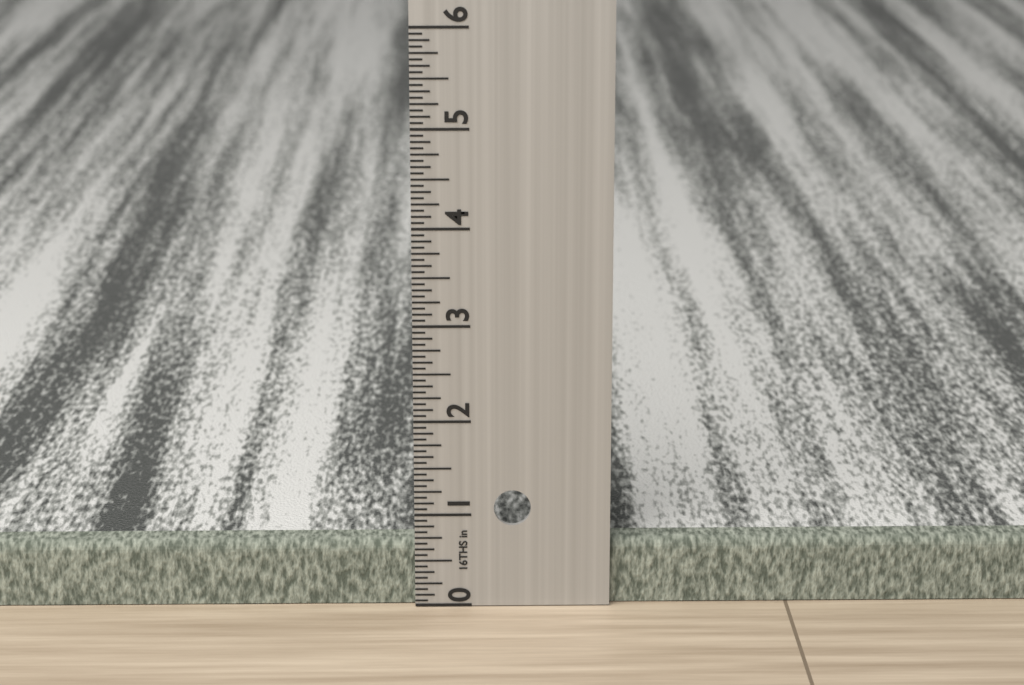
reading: 0.6875 in
